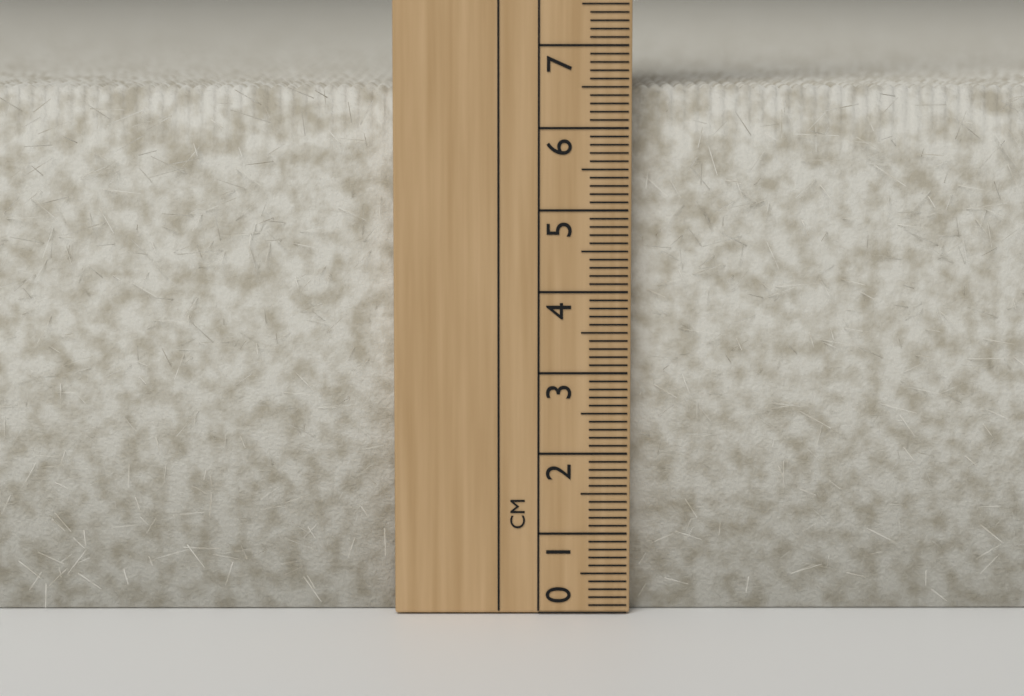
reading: 6.5 cm
